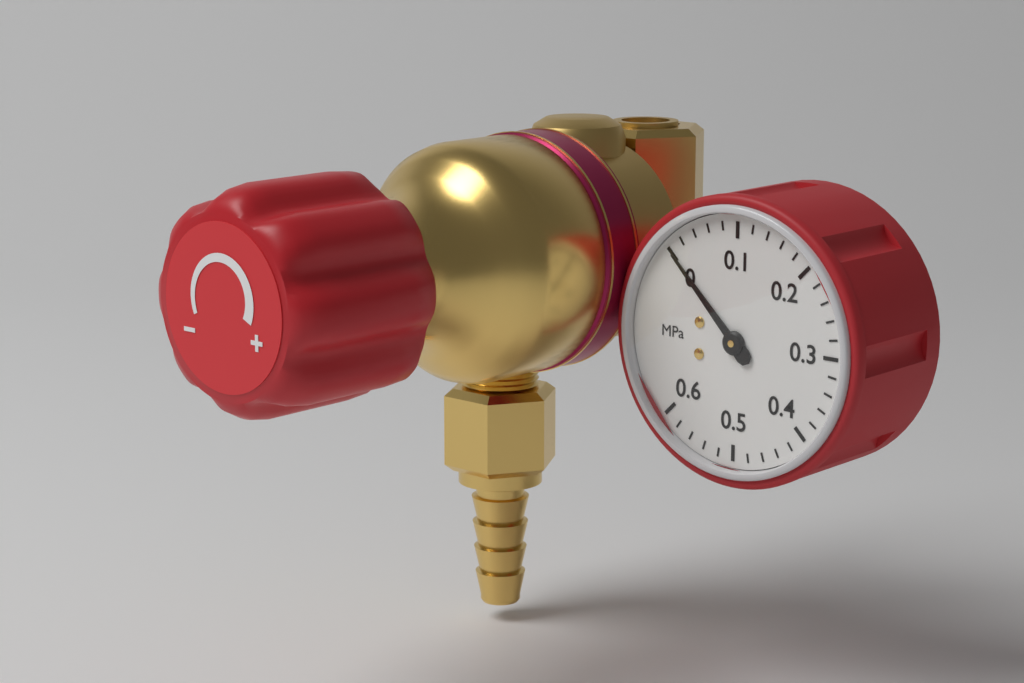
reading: 0.00 MPa
